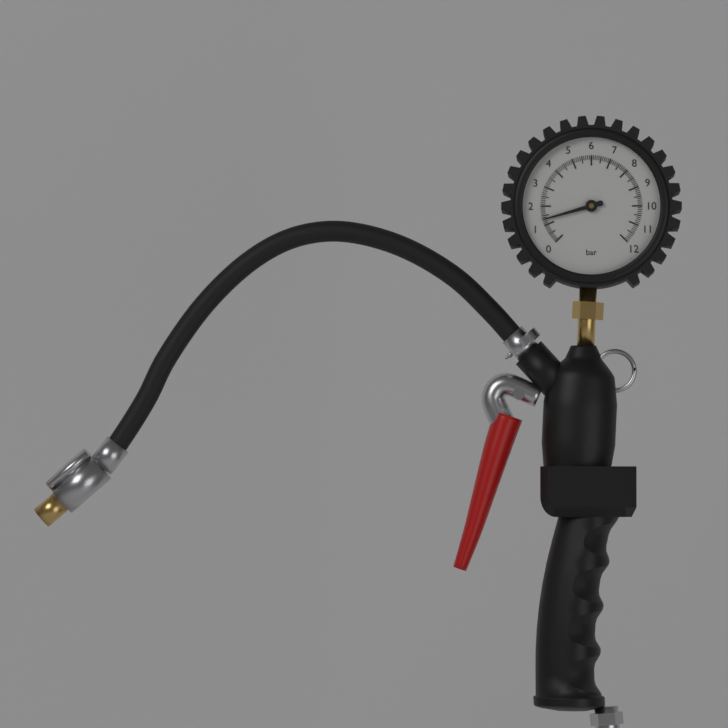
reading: 1.3 bar
